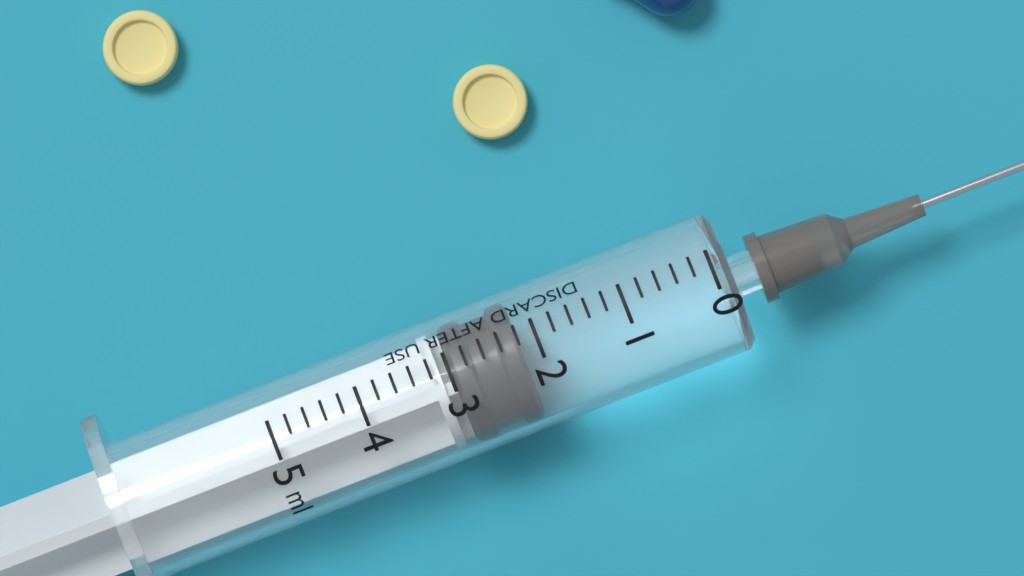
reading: 2.2 ml
